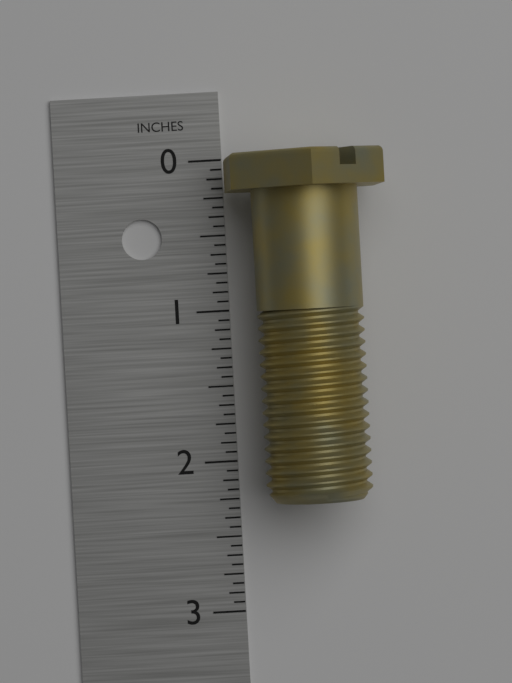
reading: 2.2500 in
